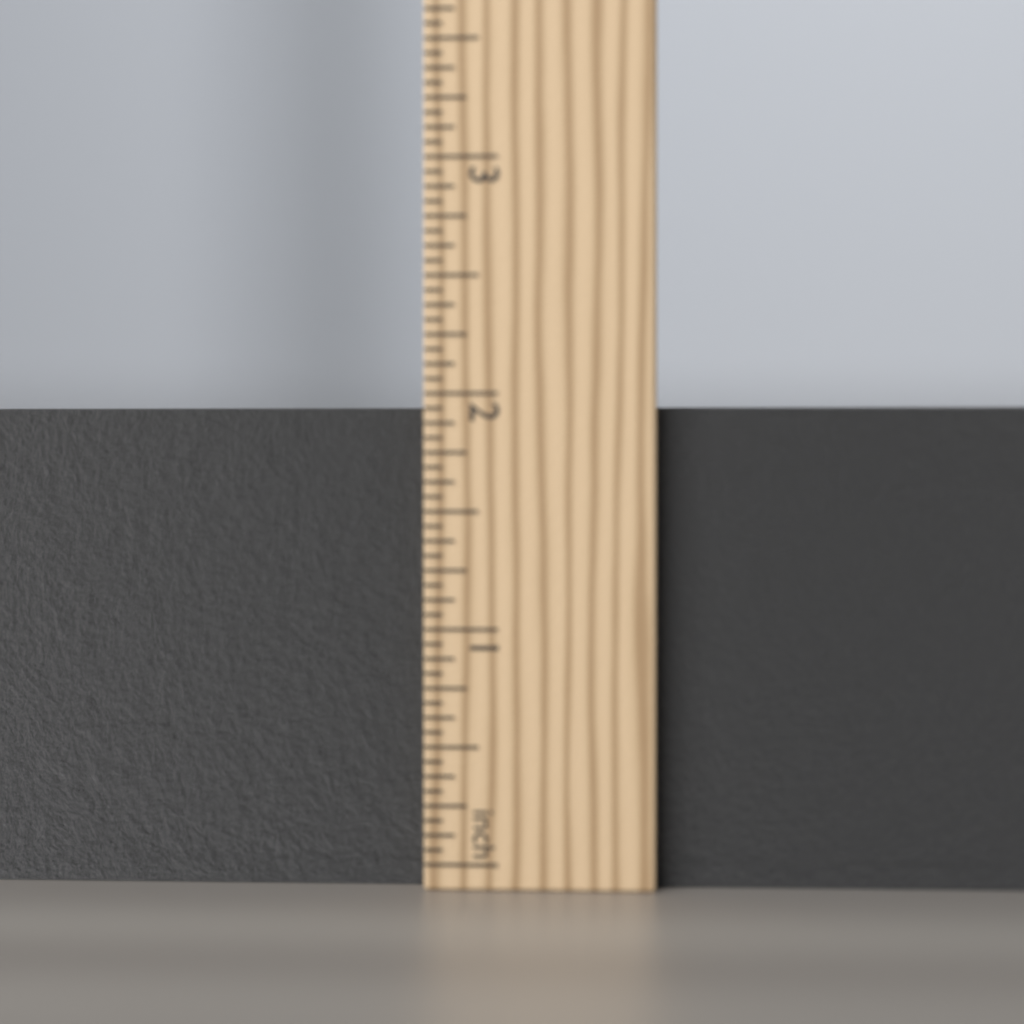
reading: 1.9375 in
